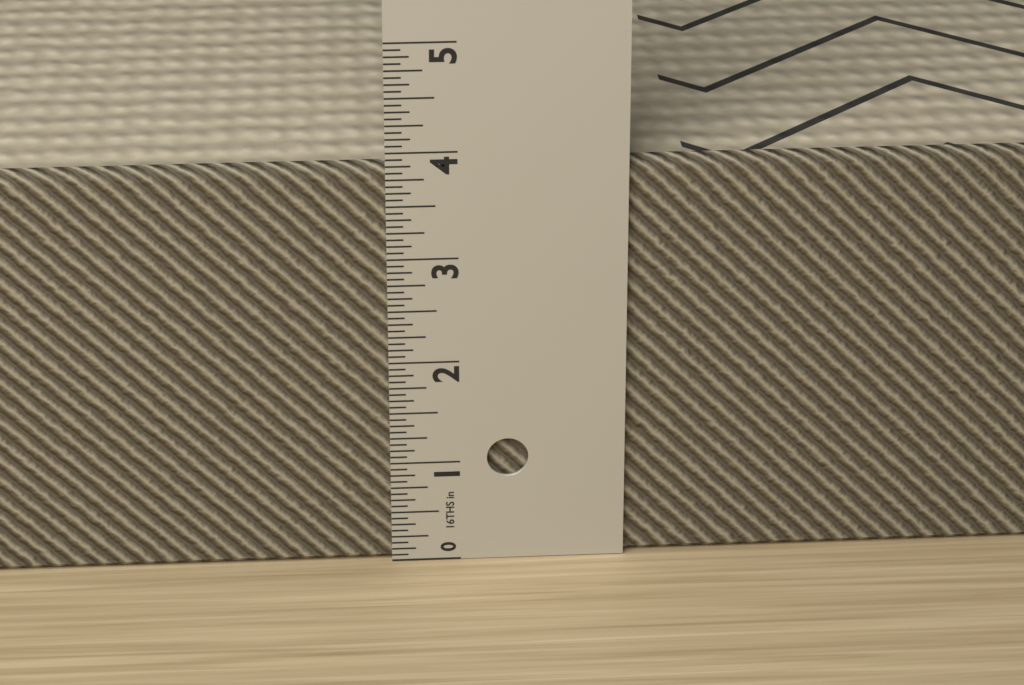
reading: 3.8750 in
